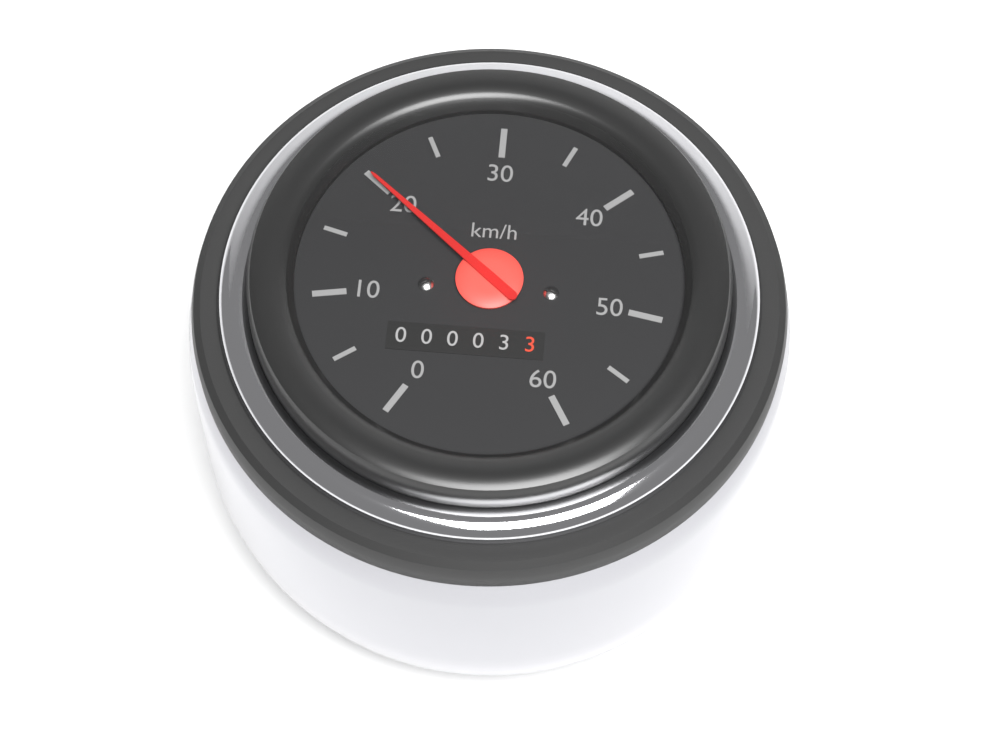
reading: 20 km/h
